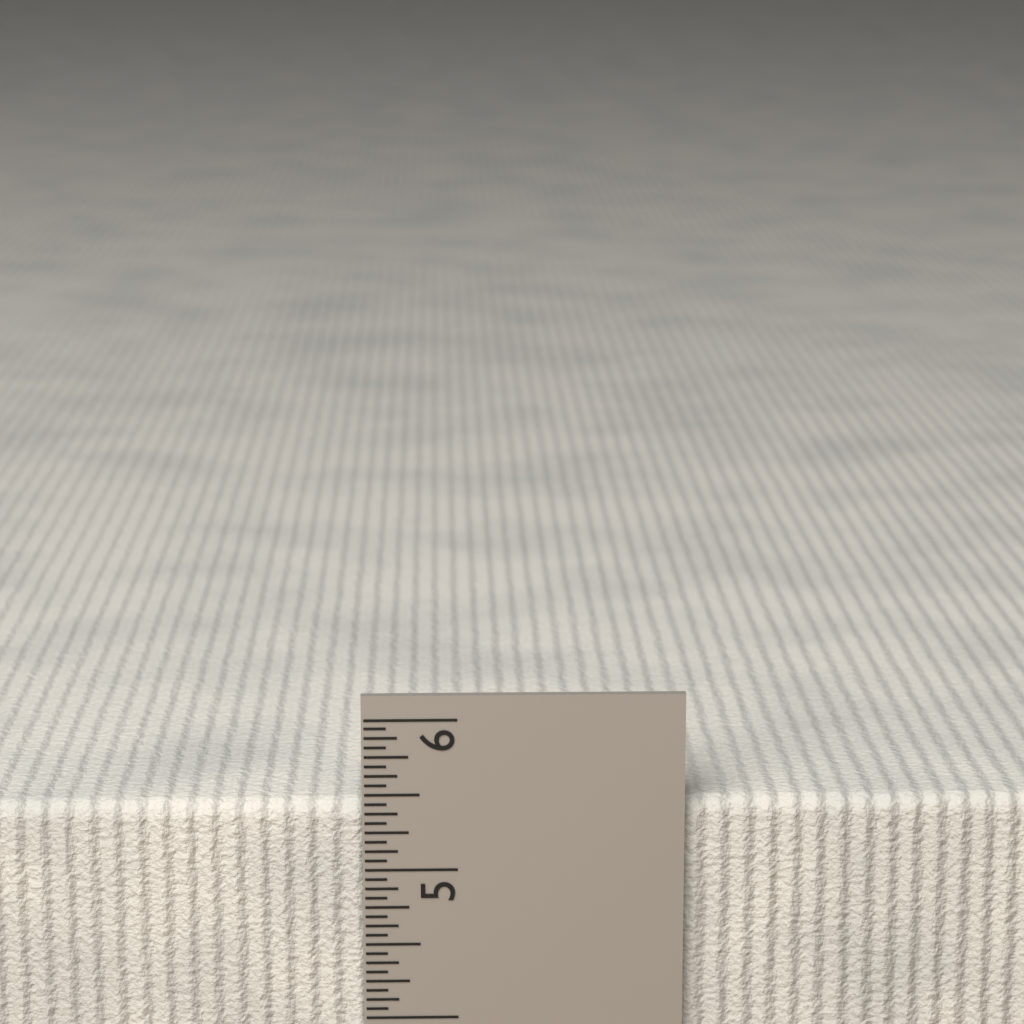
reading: 5.4375 in
